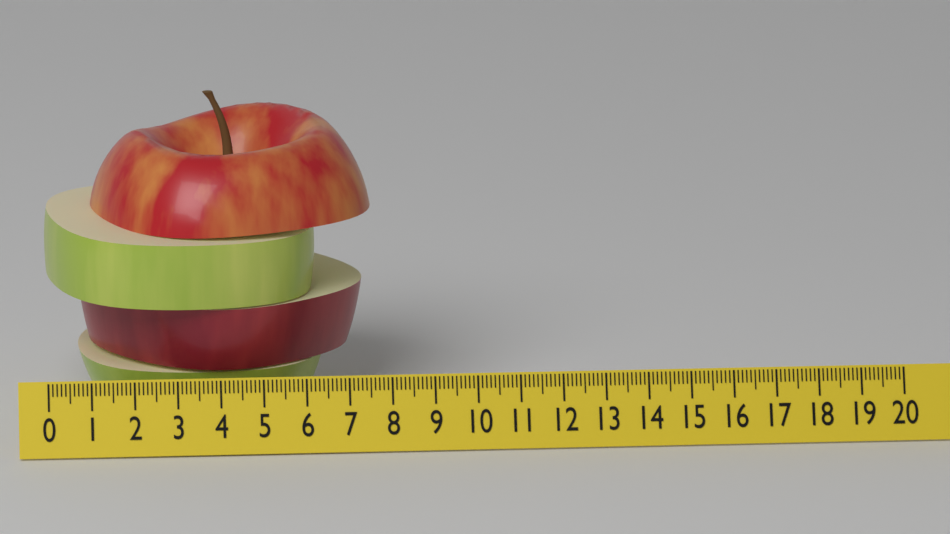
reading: 7.7 (no unit)
